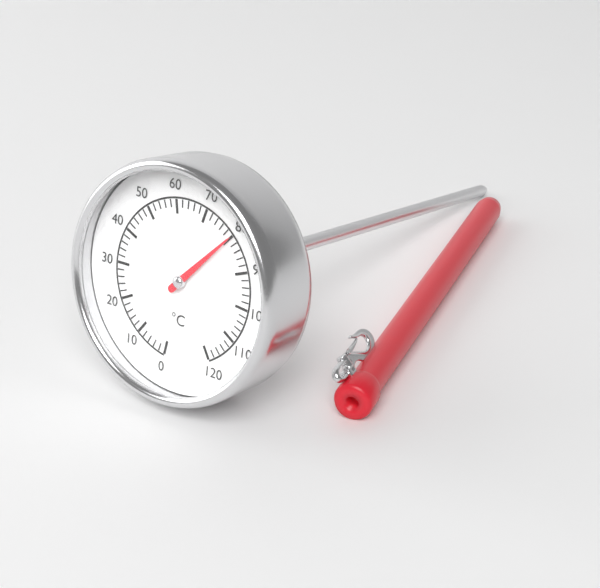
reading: 80 °C
